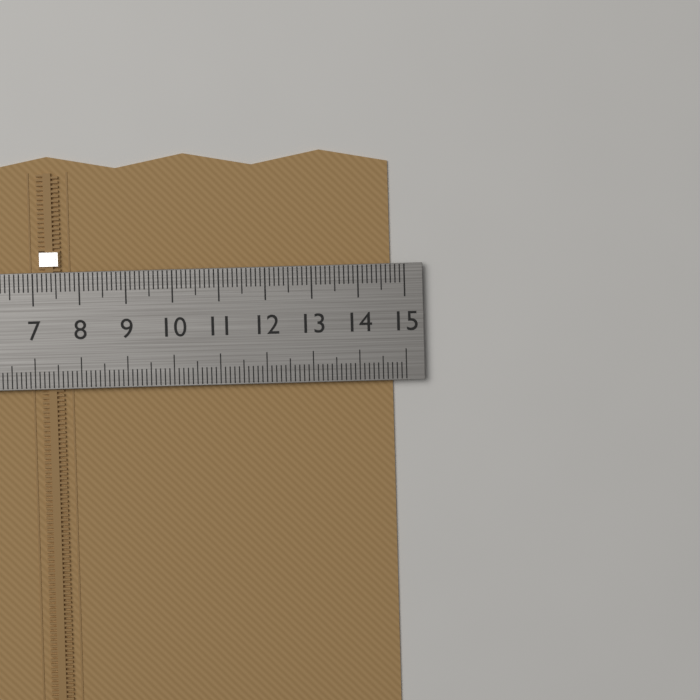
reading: 14.7 cm
